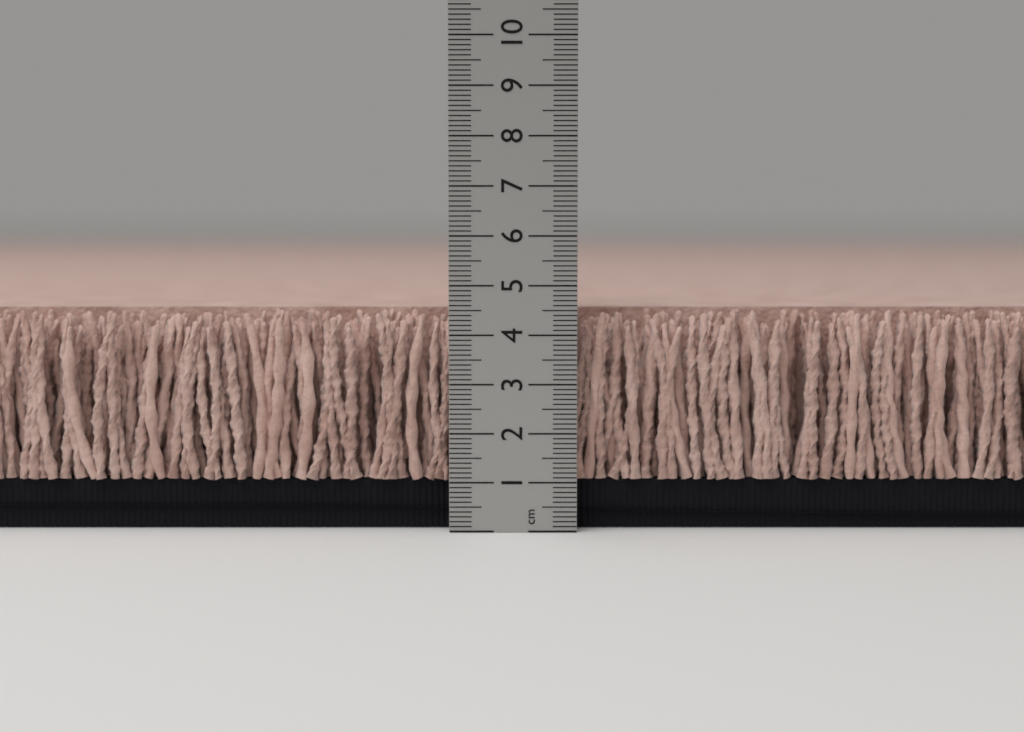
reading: 4.5 cm
